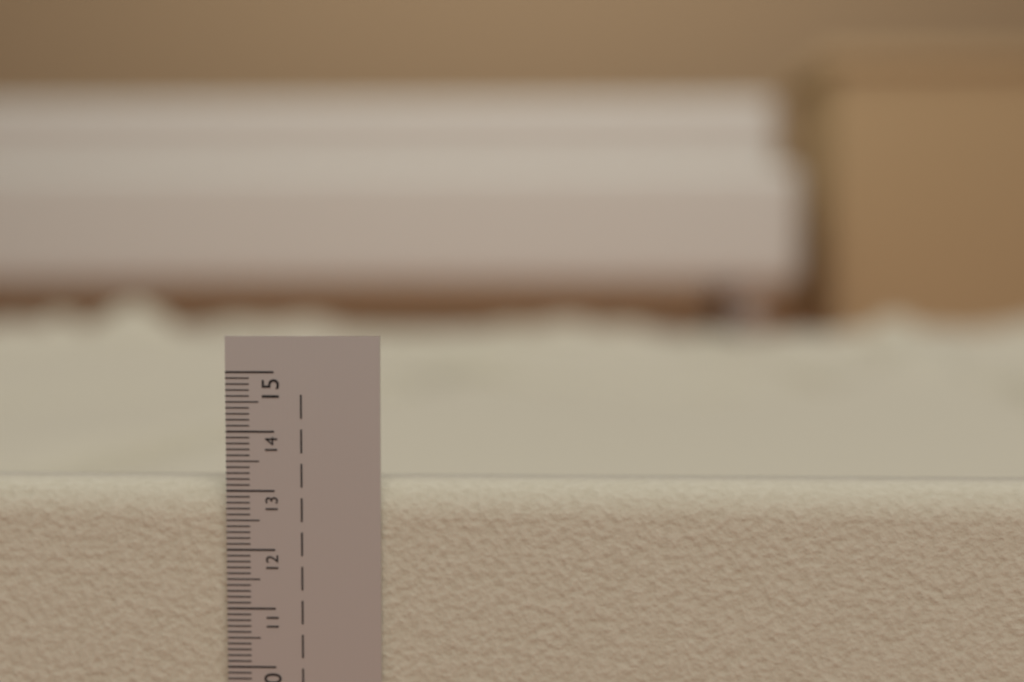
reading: 13.1 cm
